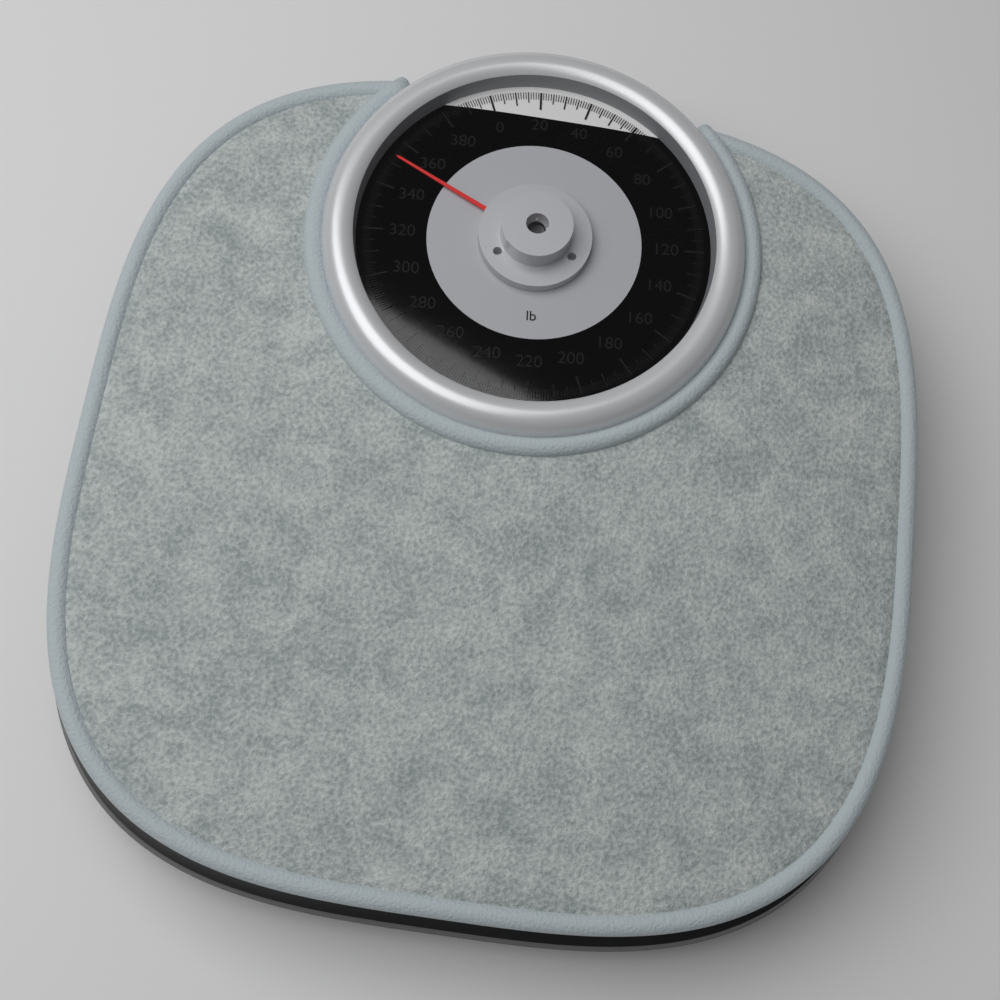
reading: 353 lb
